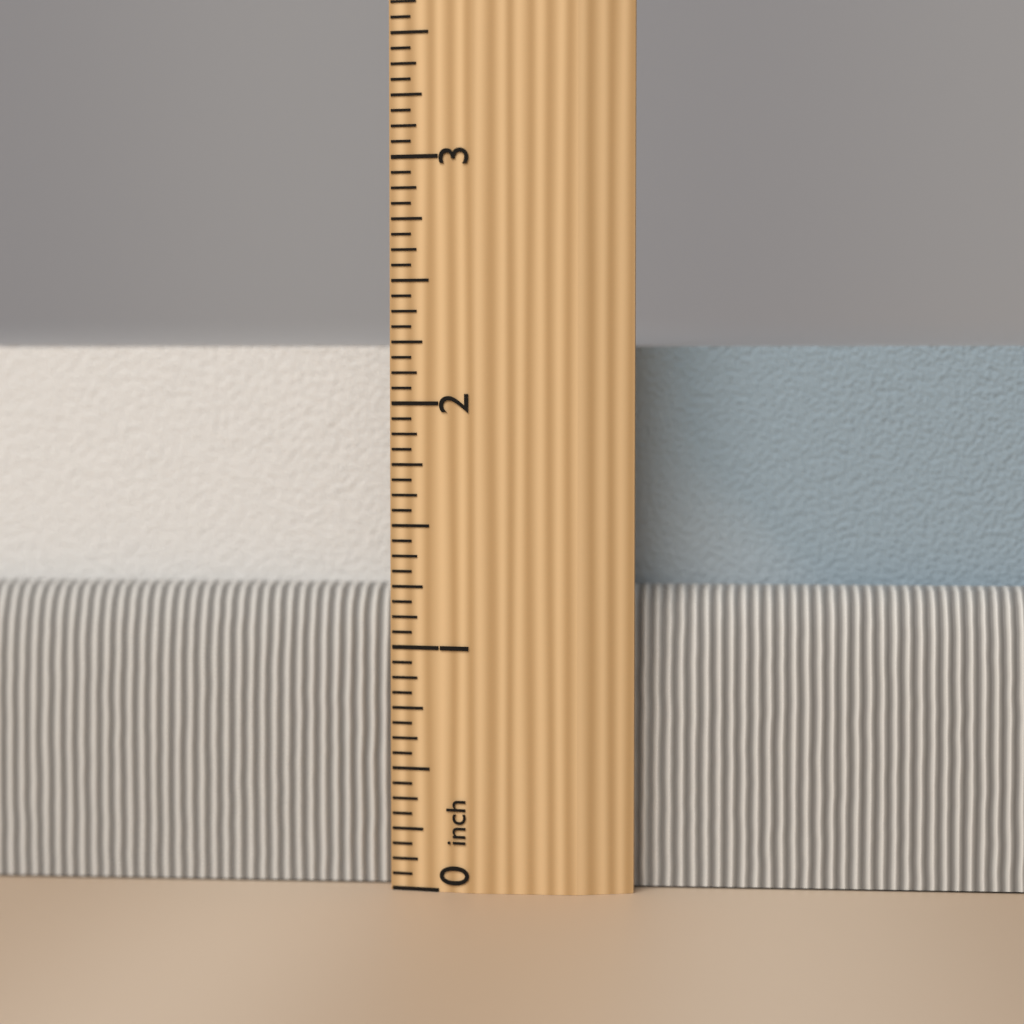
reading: 2.2500 inch
